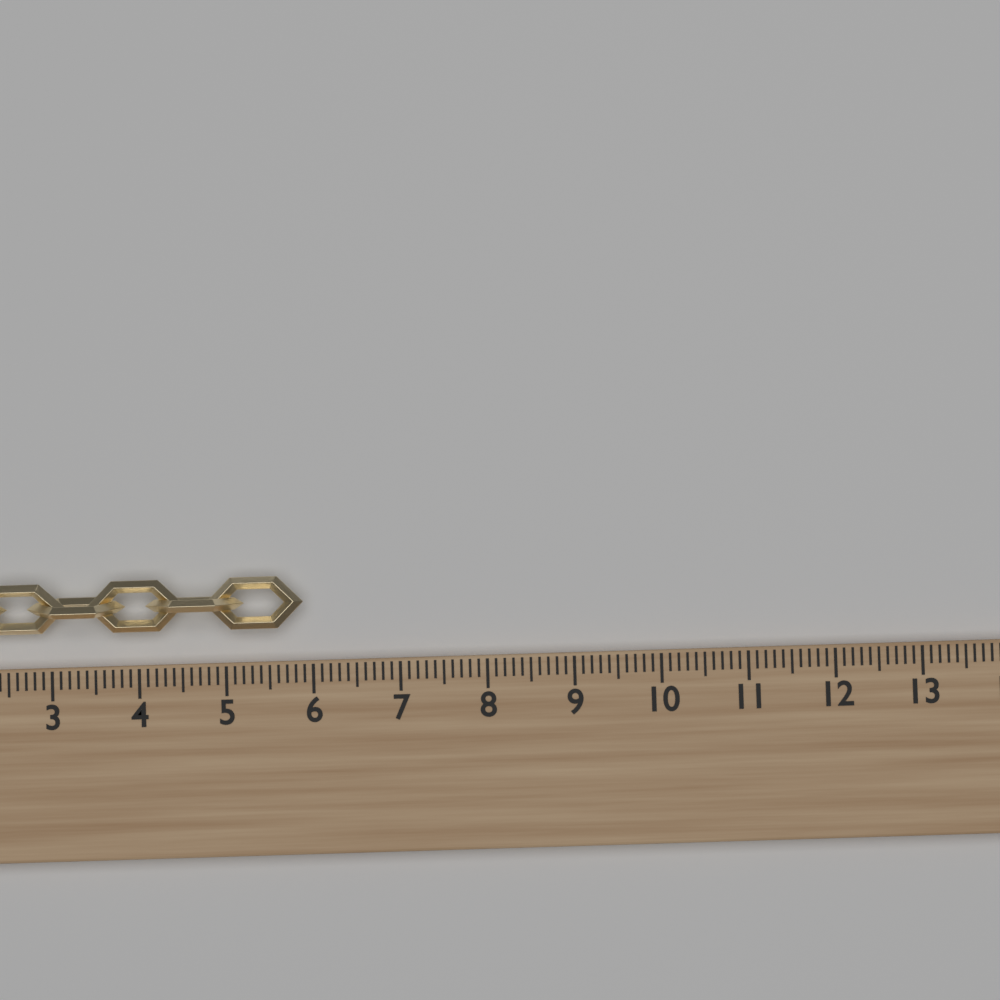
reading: 5.9 (no unit)
